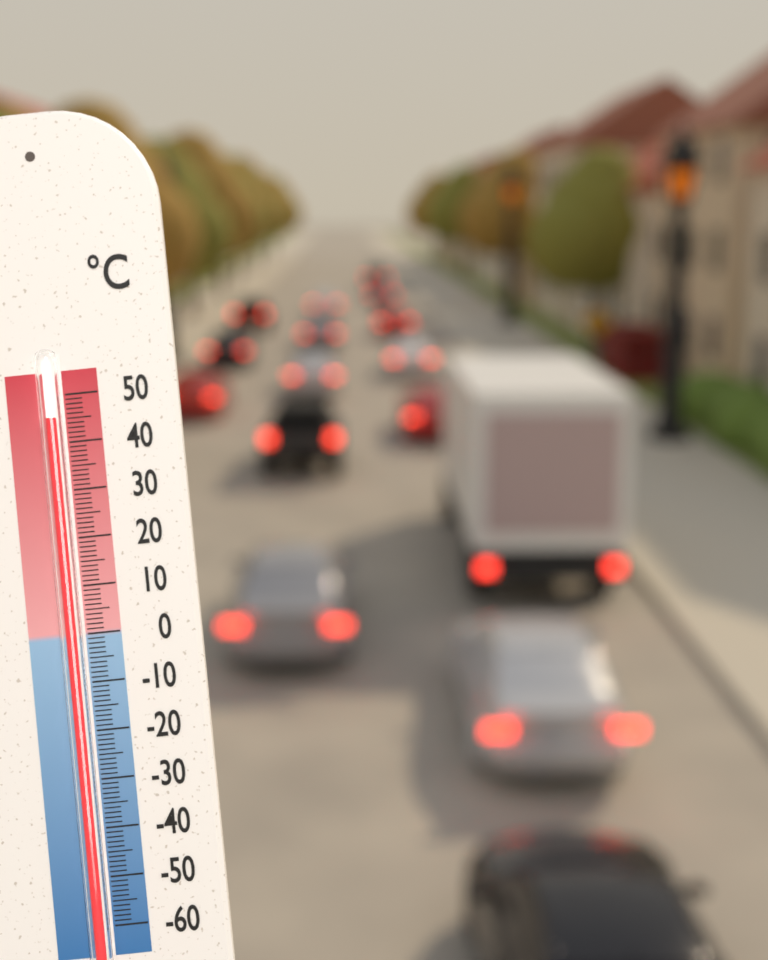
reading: 45 °C
